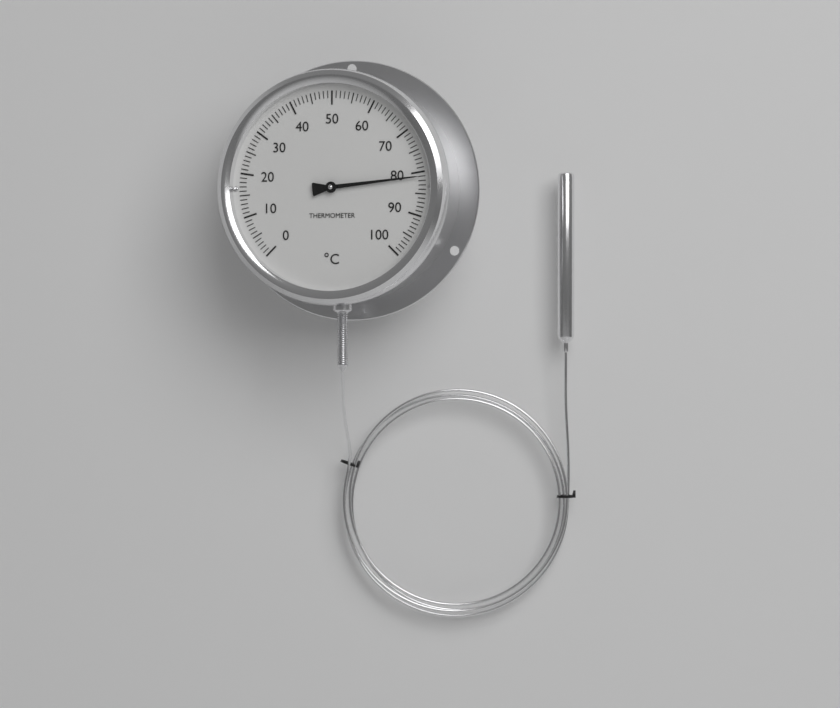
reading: 81 °C
